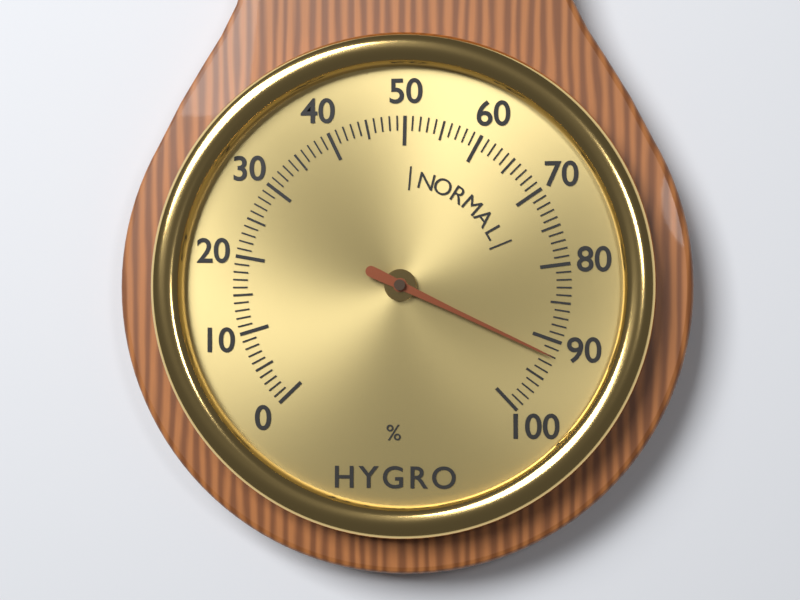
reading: 92 %
